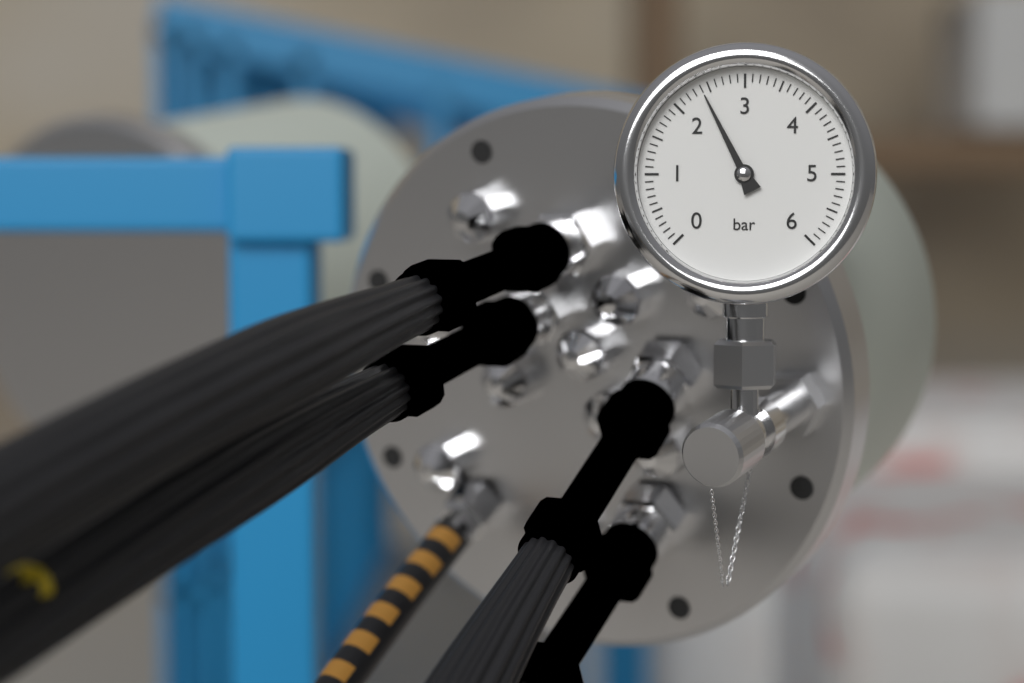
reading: 2.4 bar
